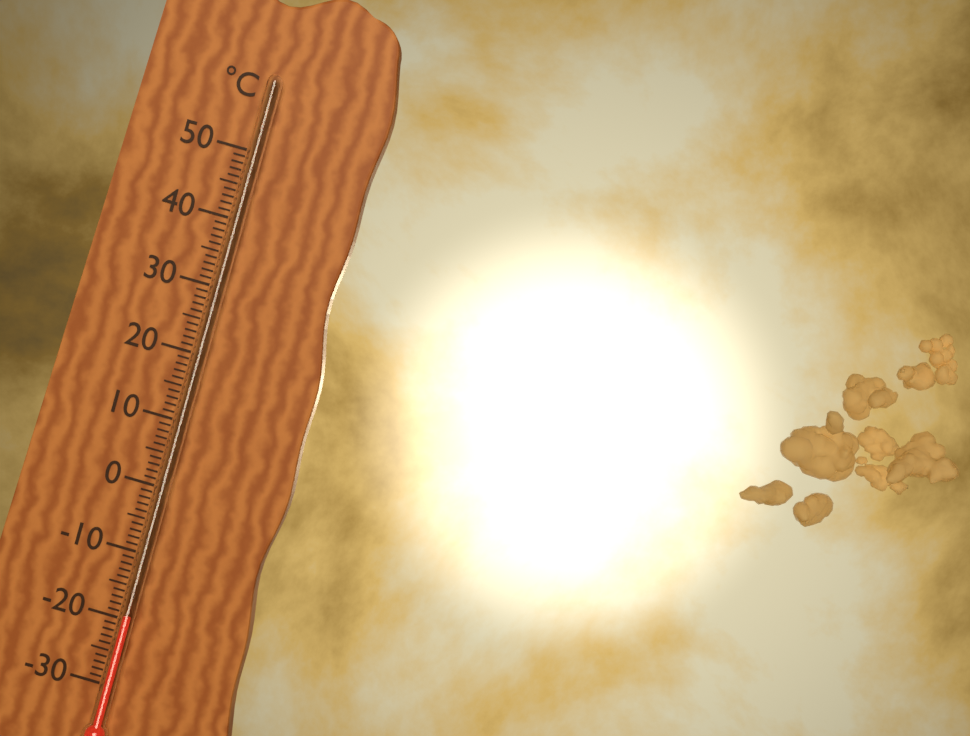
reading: -19 °C
